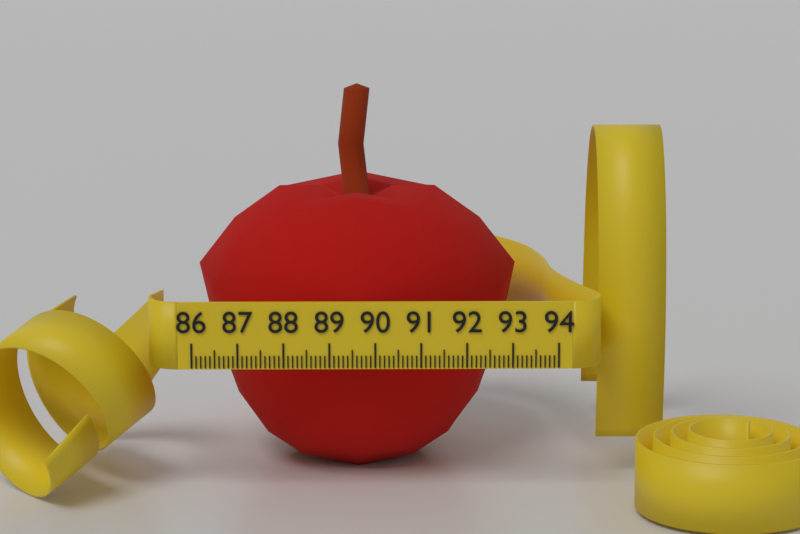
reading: 93.2 (no unit)
